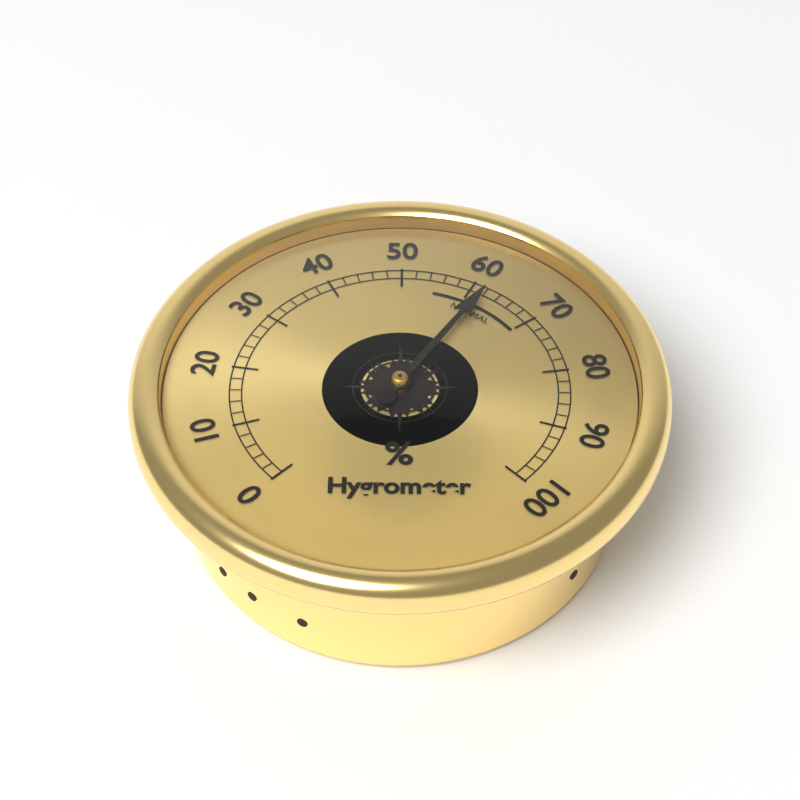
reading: 62 %
